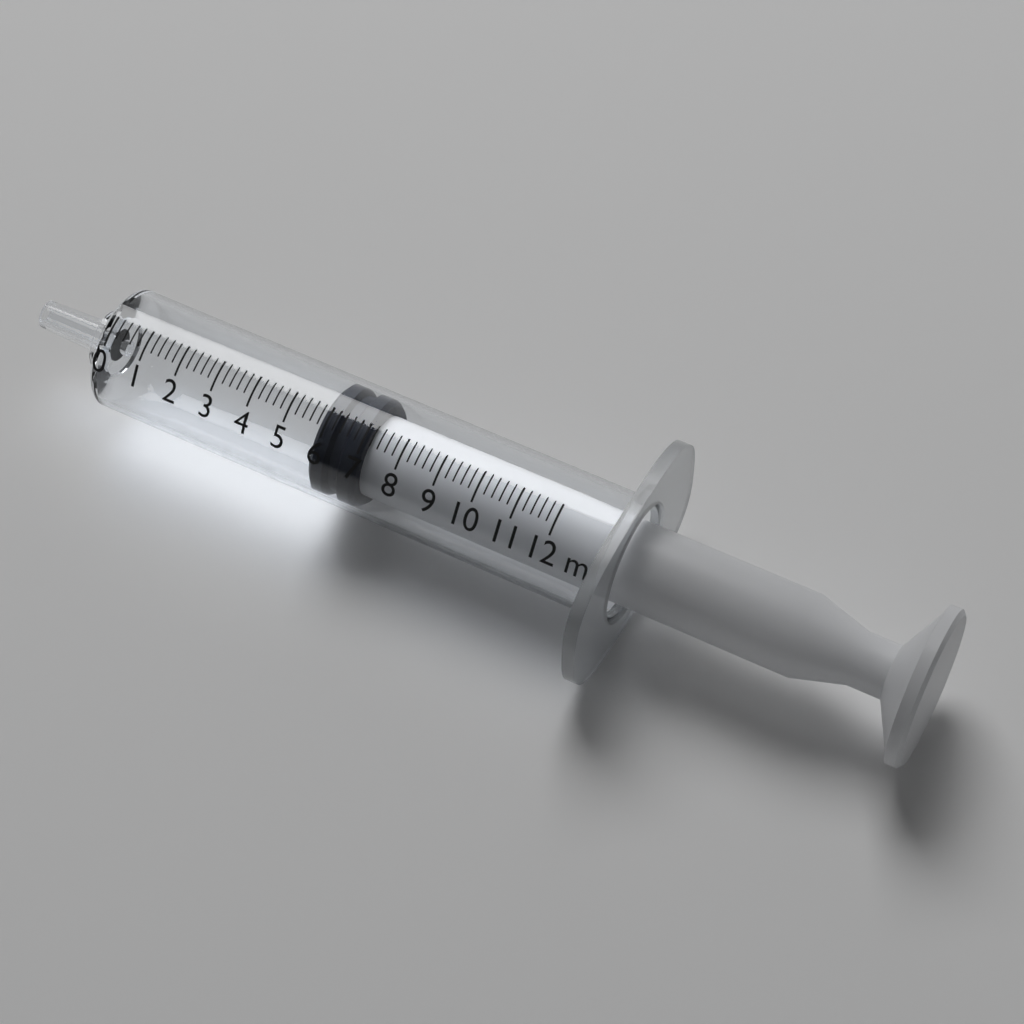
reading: 5.8 ml
